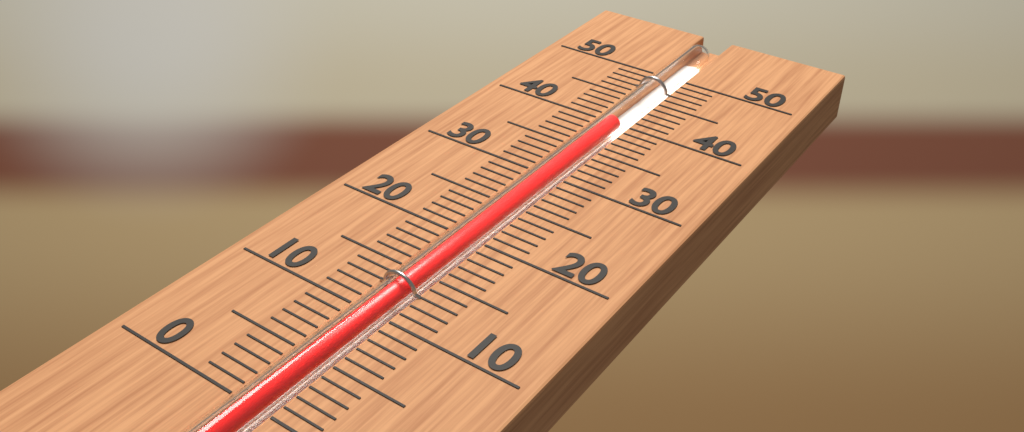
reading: 40 (no unit)
